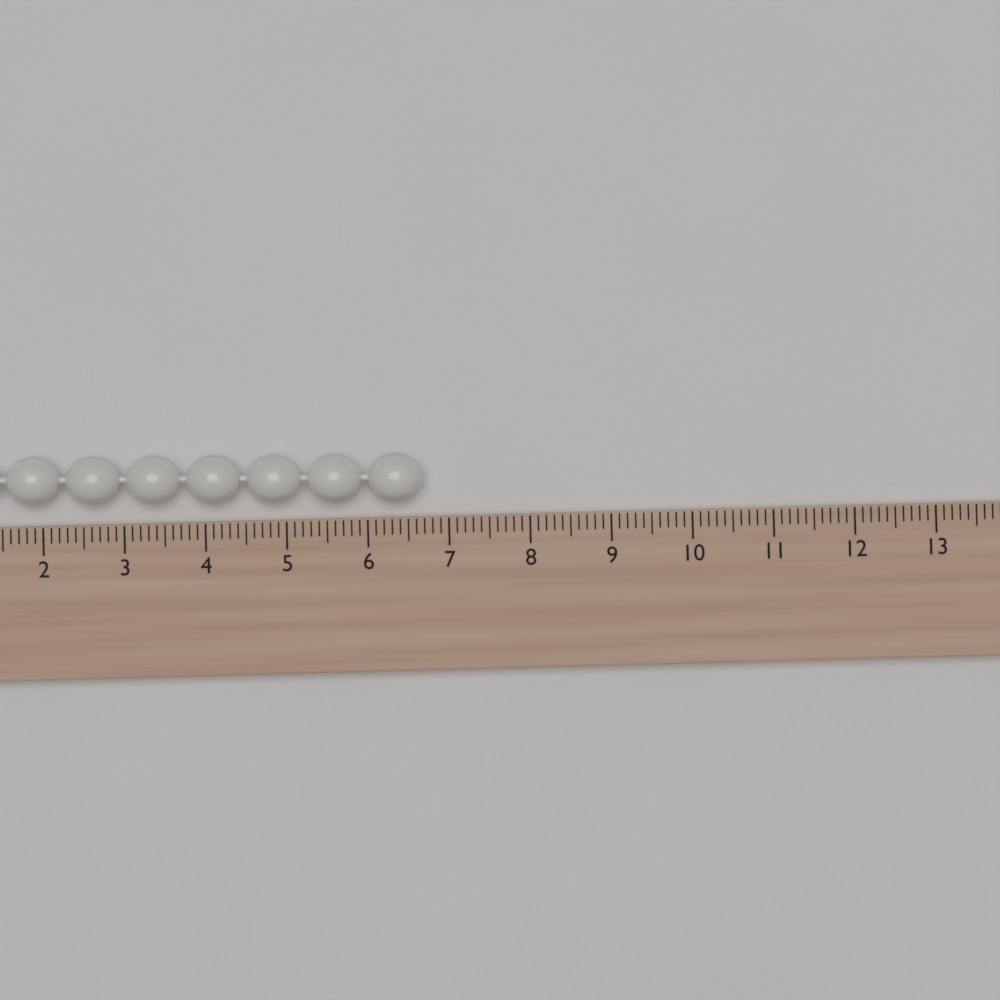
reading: 6.7 (no unit)
